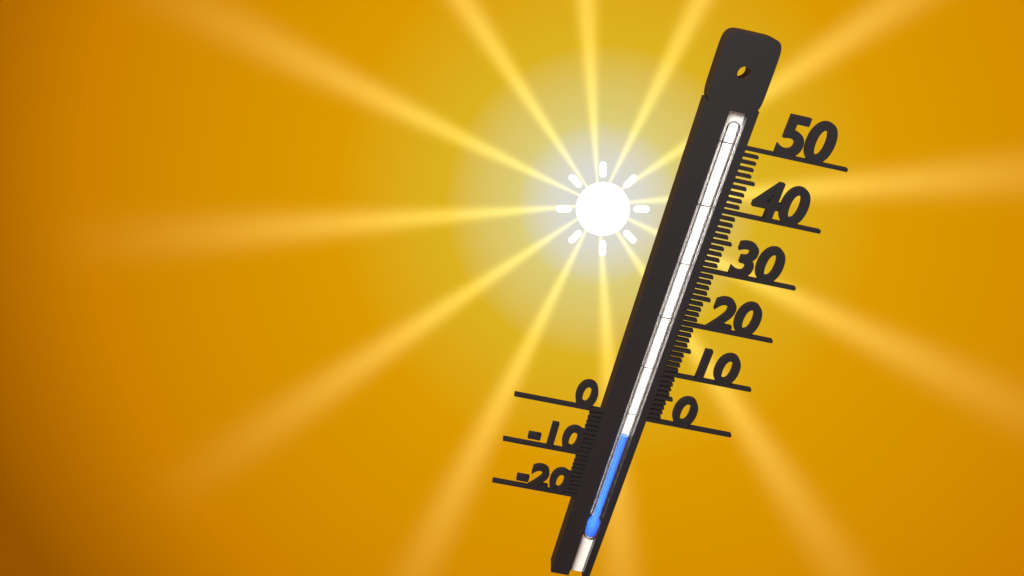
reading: -4 (no unit)
